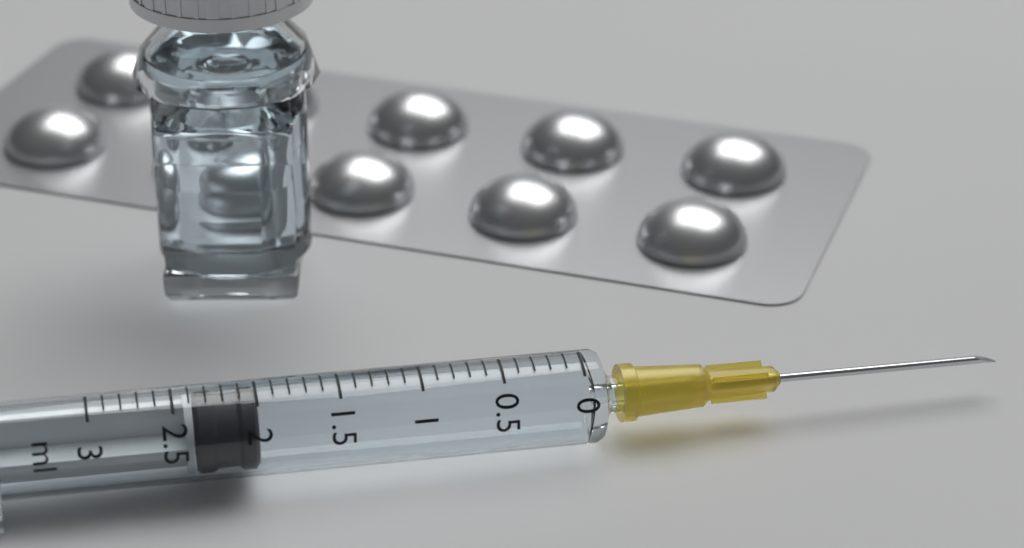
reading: 2.0 ml
